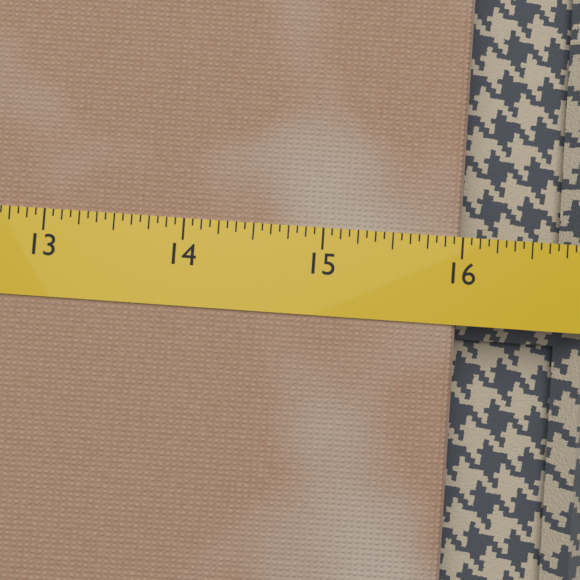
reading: 16.0000 (no unit)
